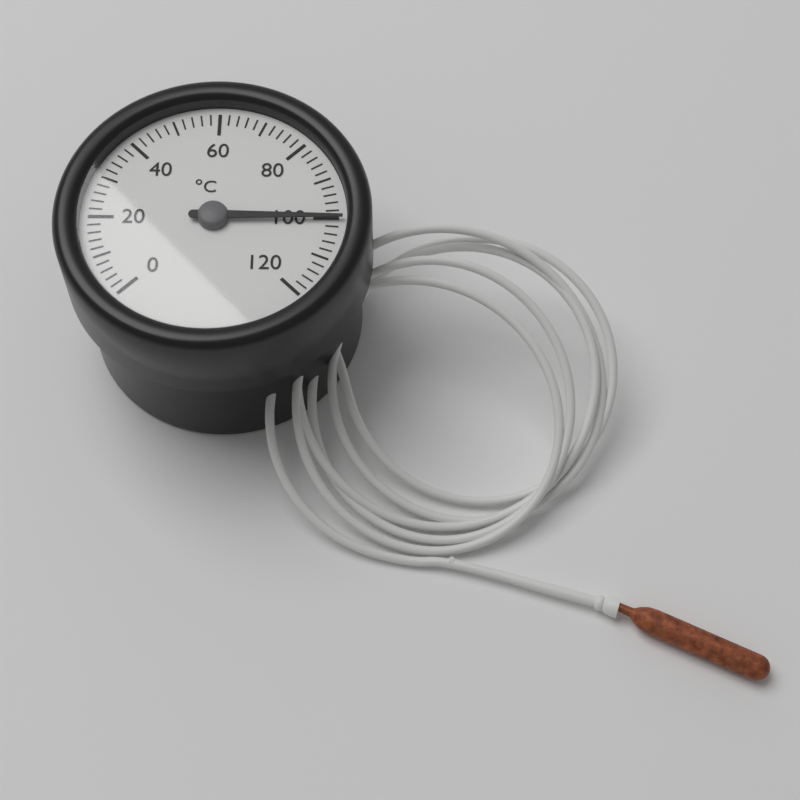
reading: 100 °C
